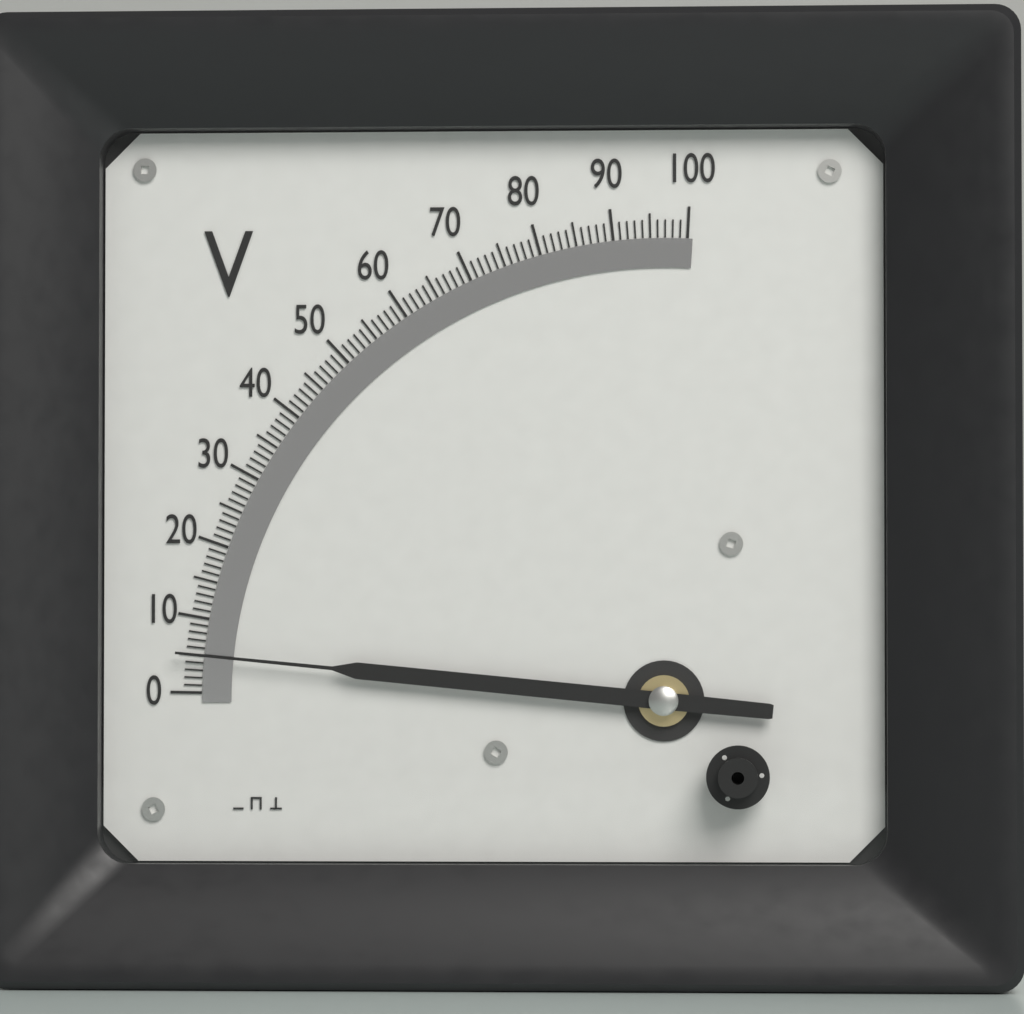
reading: 5 V
